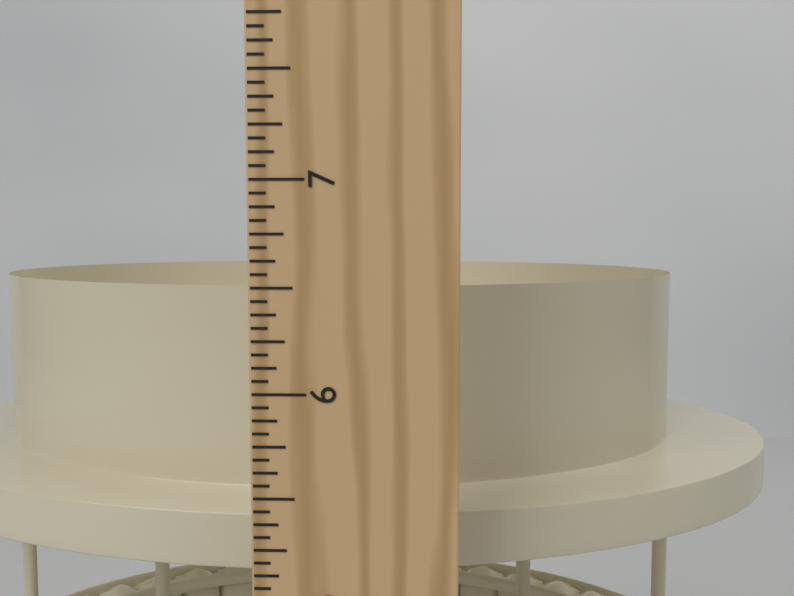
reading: 6.4375 in
